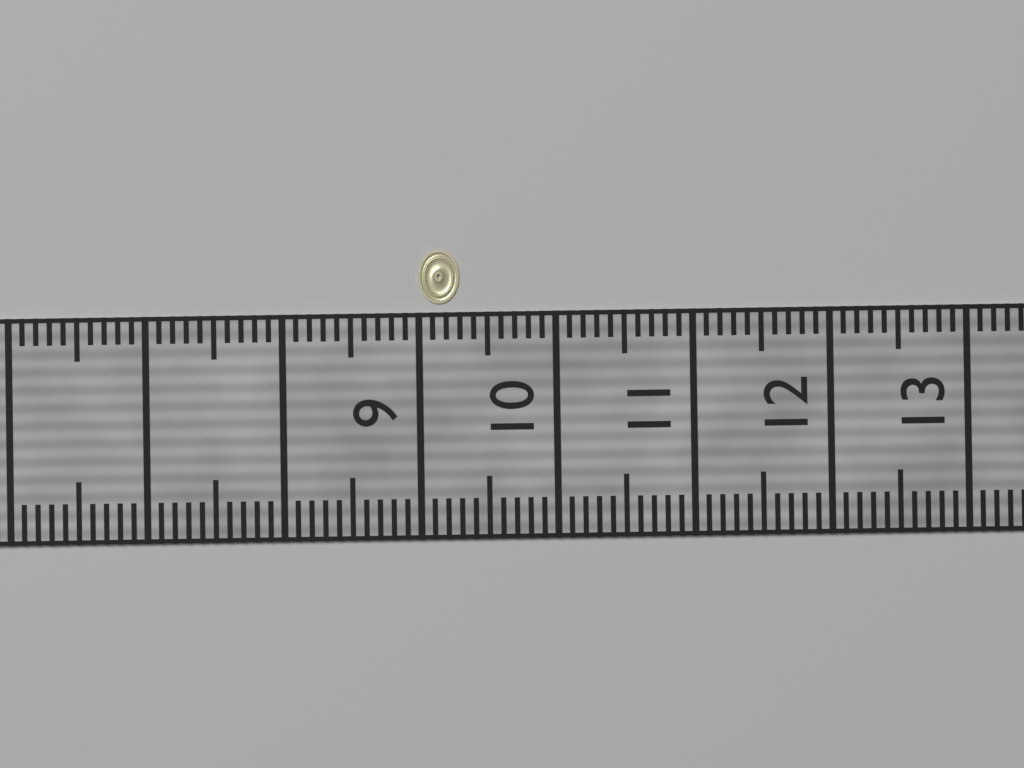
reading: 9.3 (no unit)
